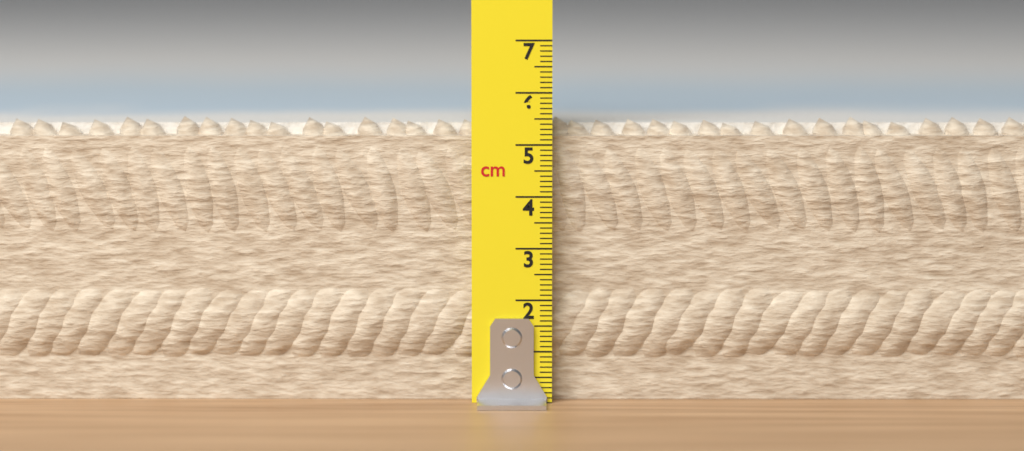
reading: 5.5 cm
